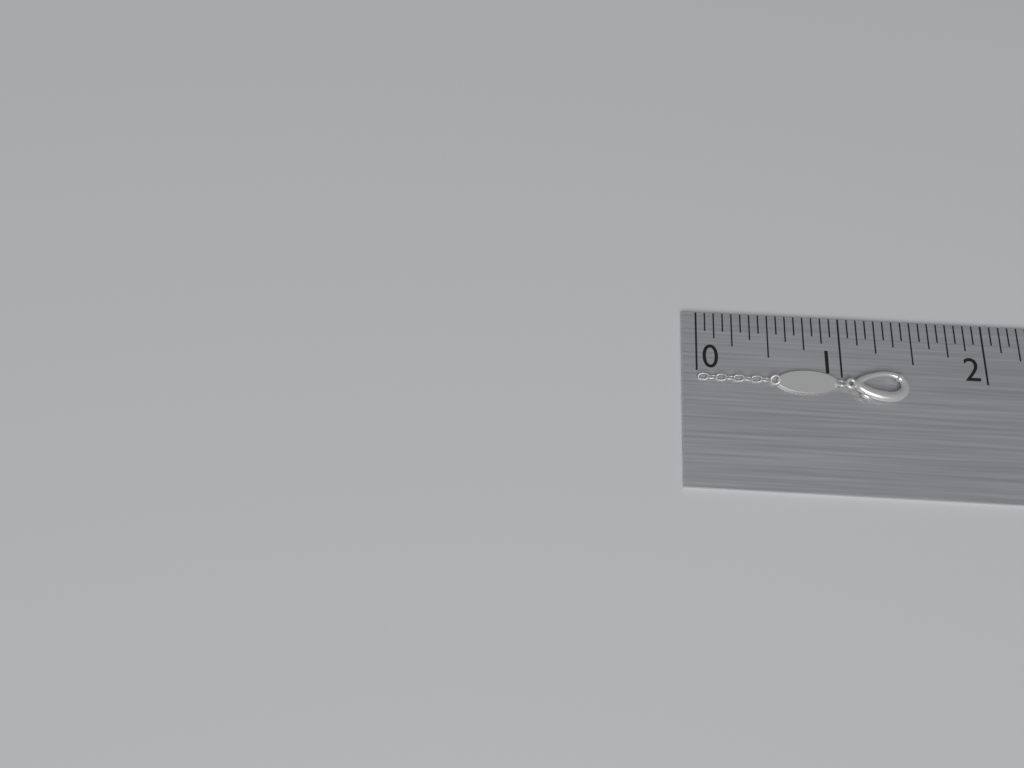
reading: 1.4375 in
